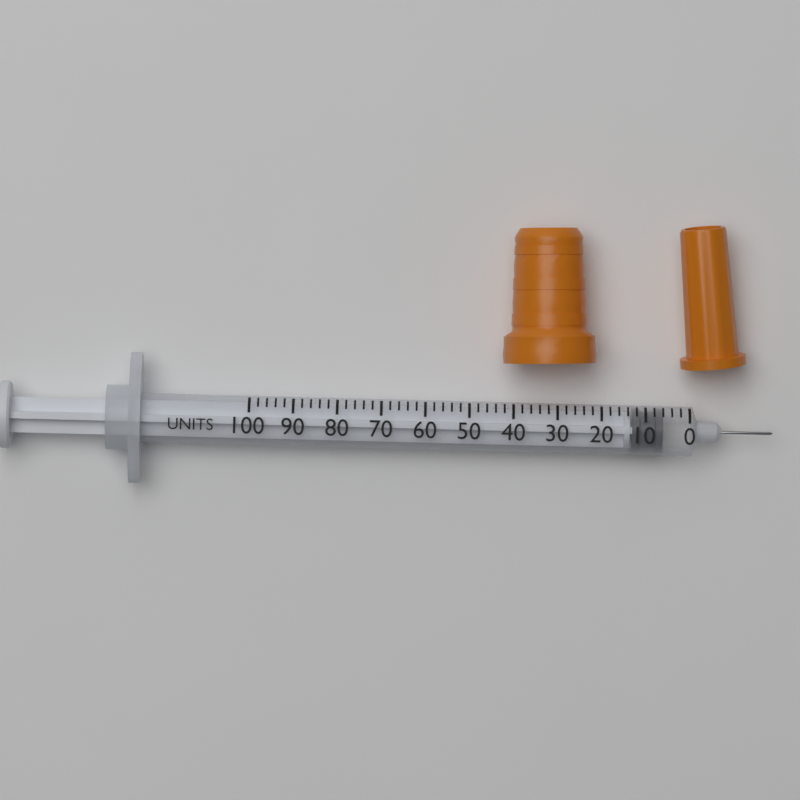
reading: 6 units
